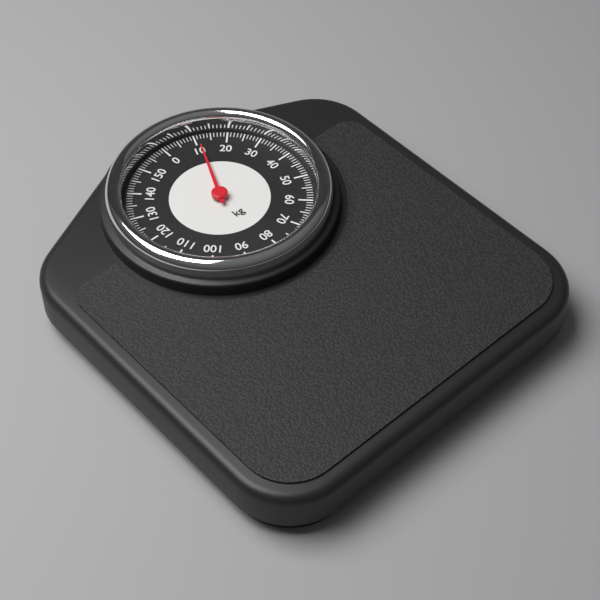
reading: 11 kg
